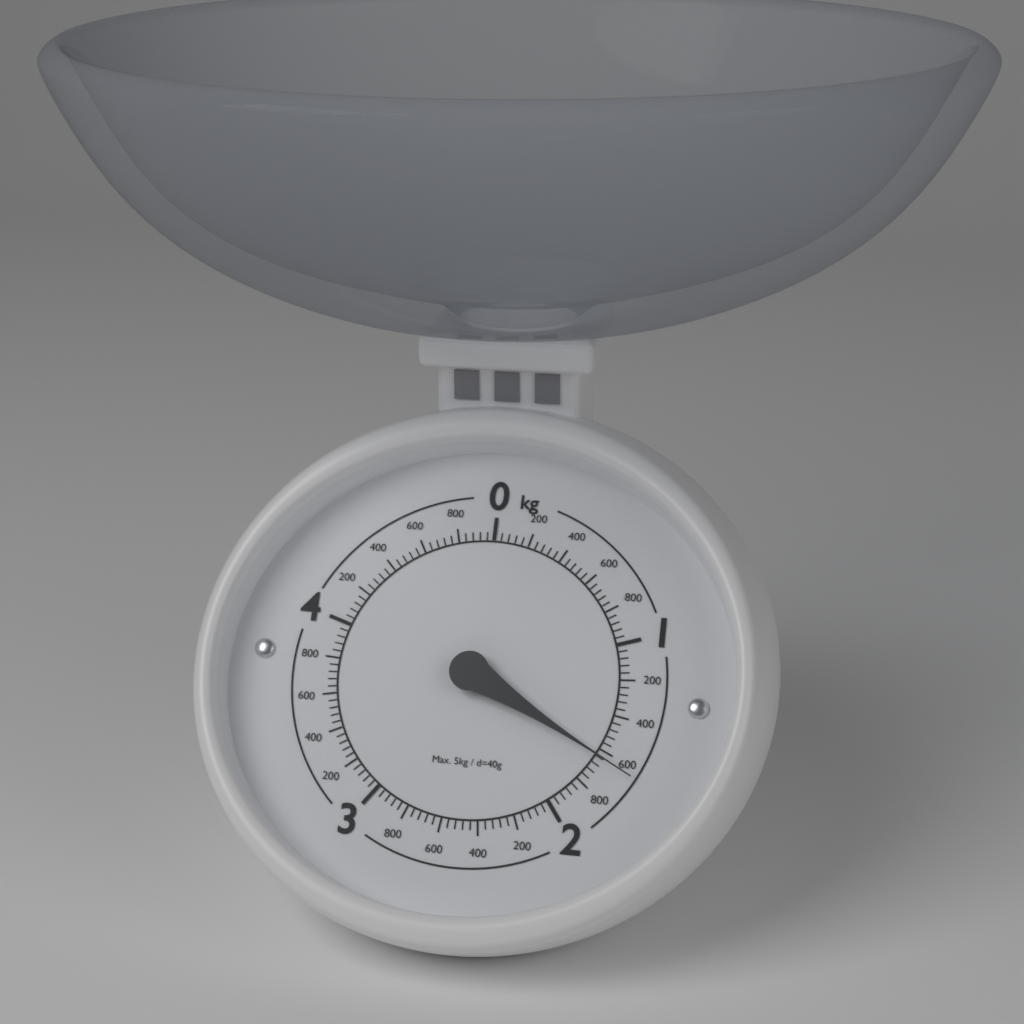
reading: 1.64 kg
